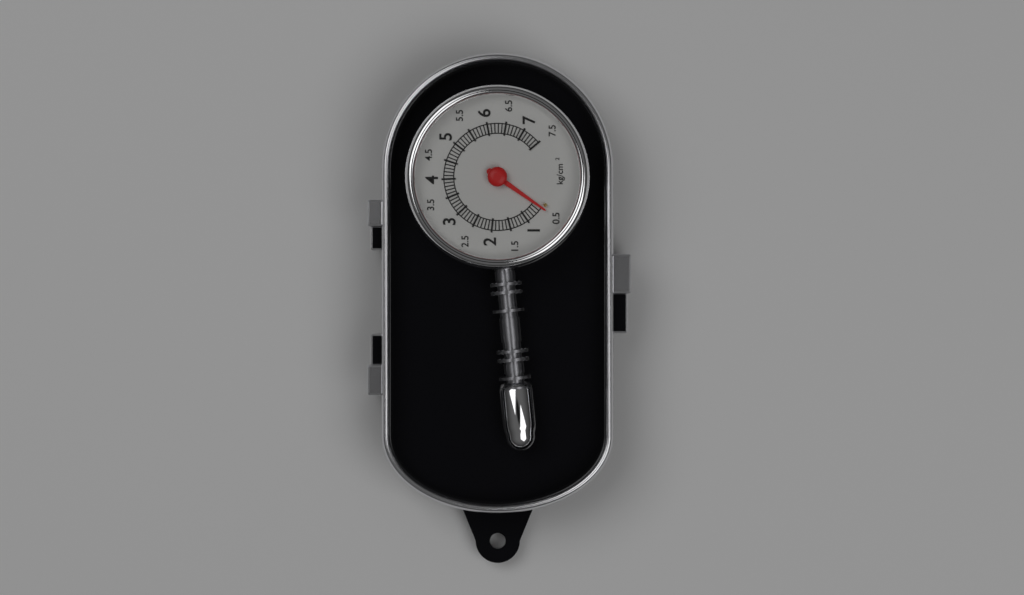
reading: 0.5 kg/cm²
